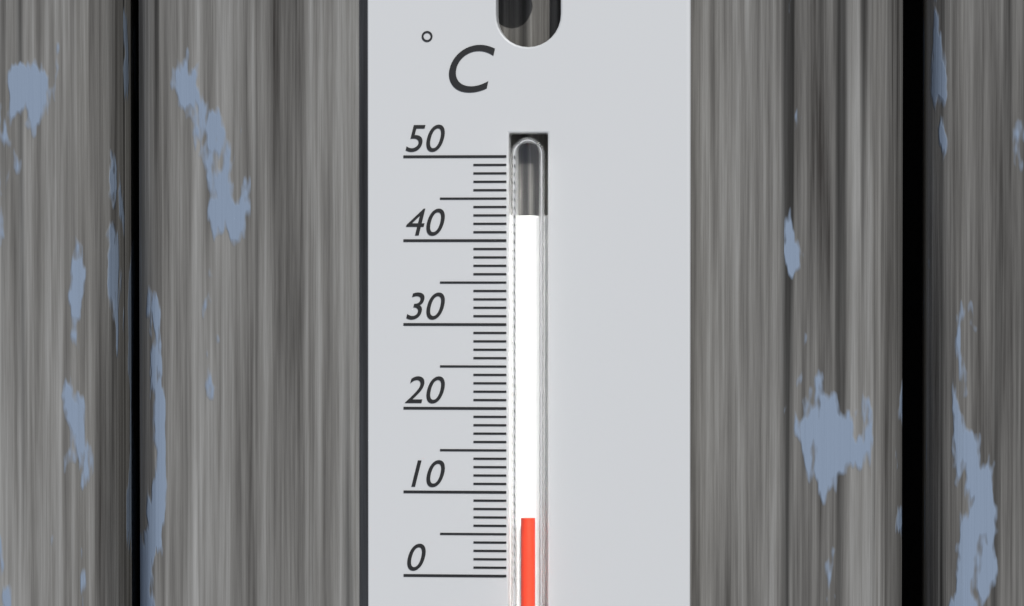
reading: 7 °C
